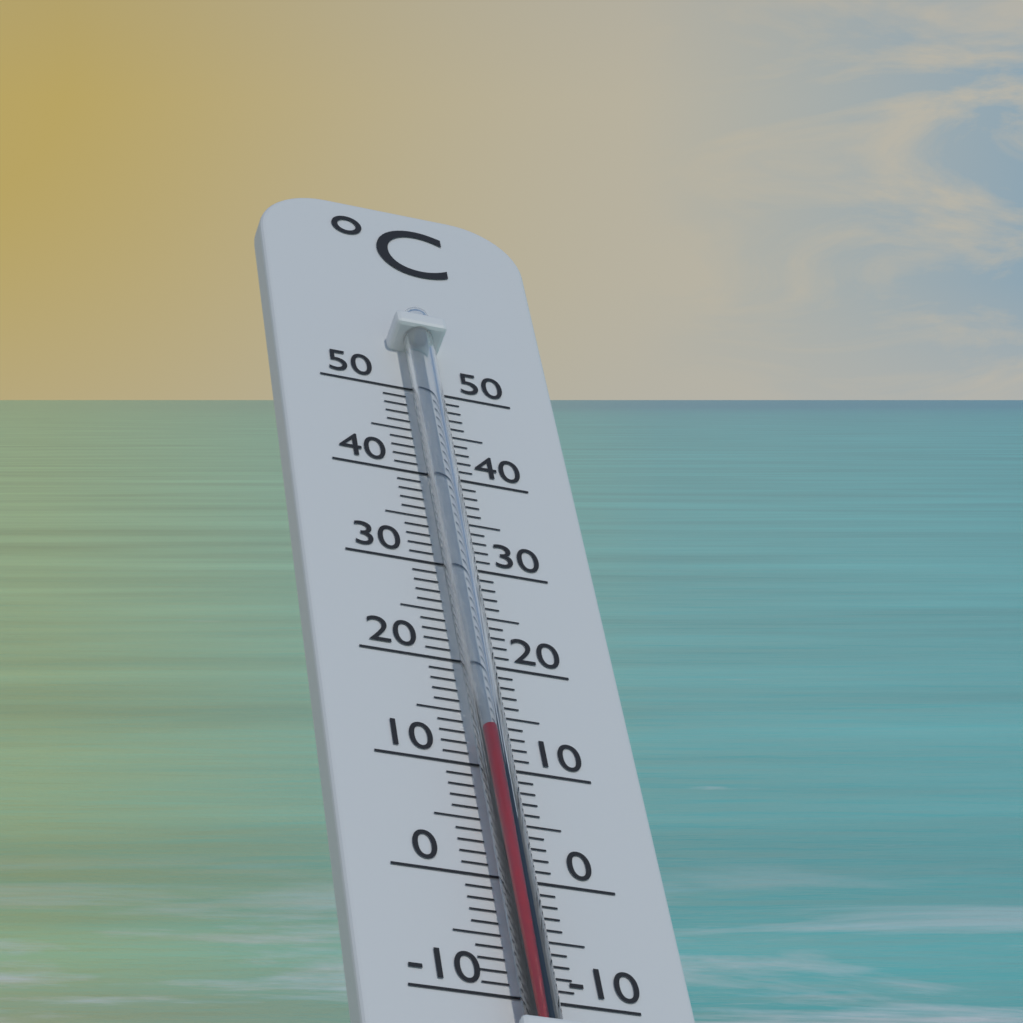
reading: 12 °C
